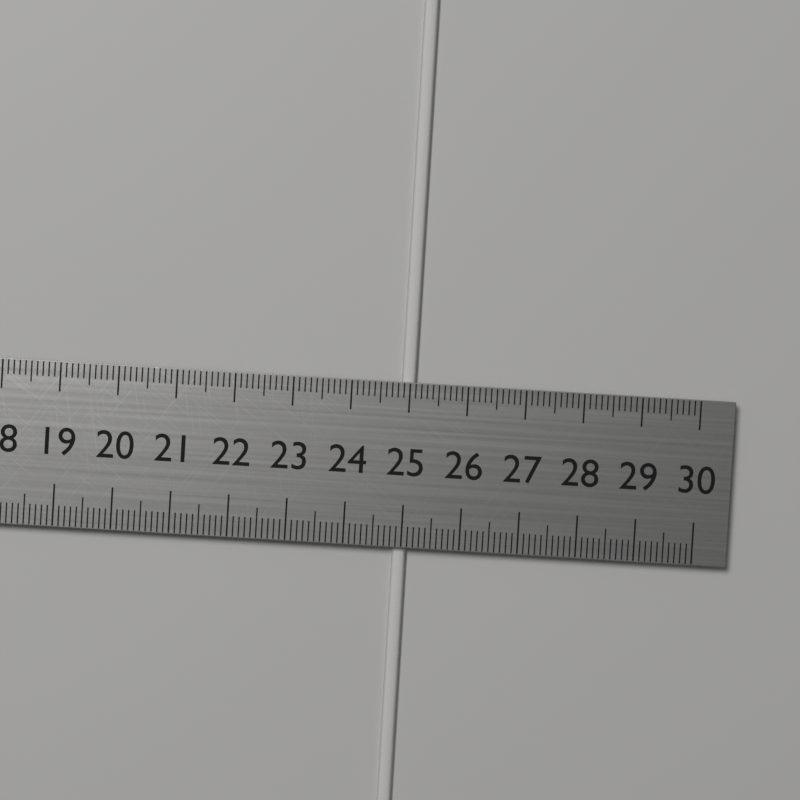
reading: 25.1 cm
